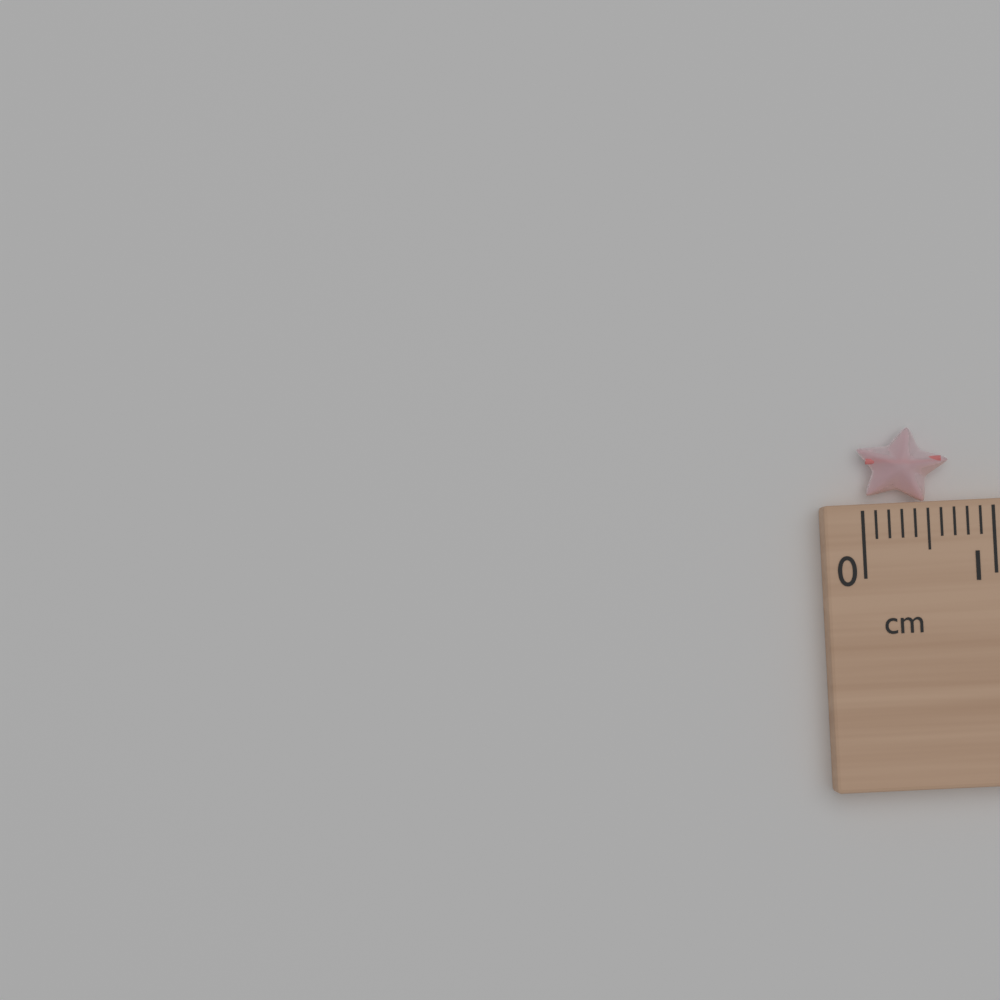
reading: 0.7 cm
